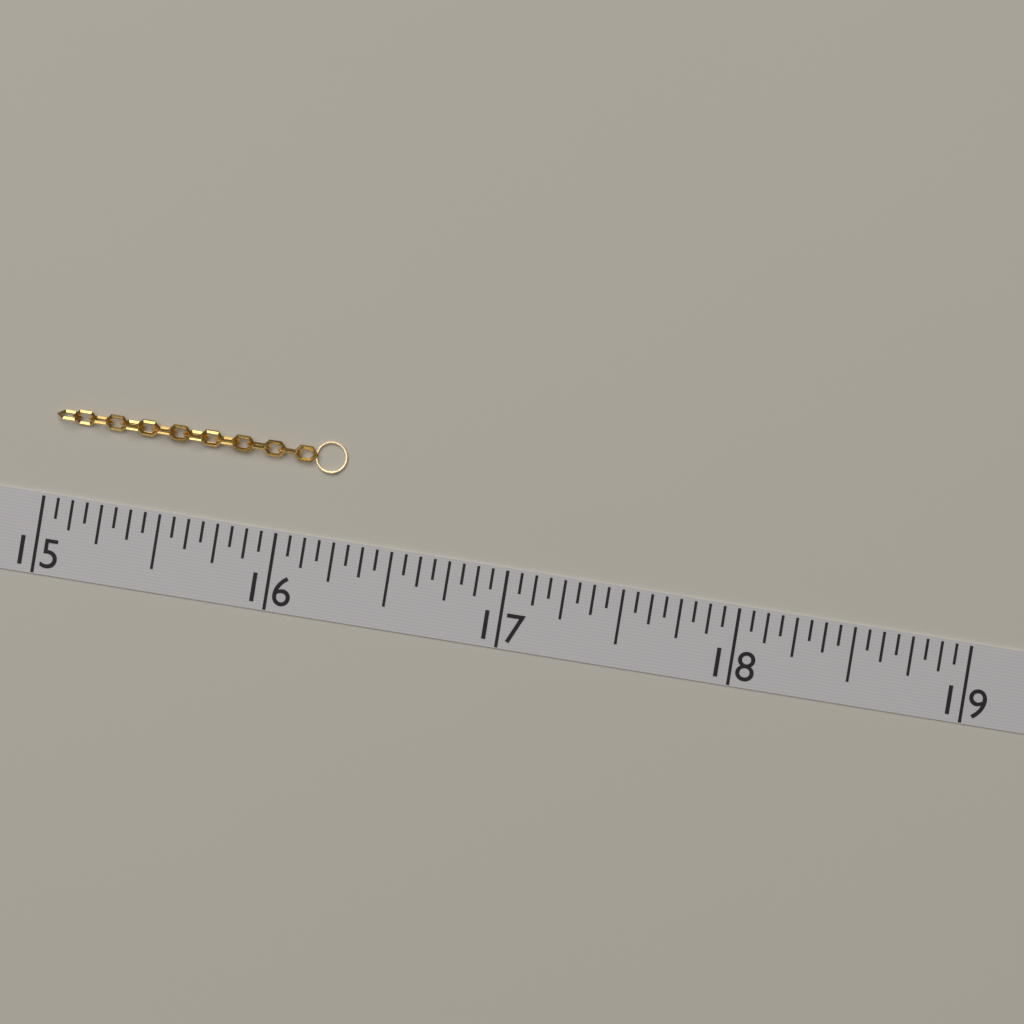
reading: 16.2500 (no unit)
